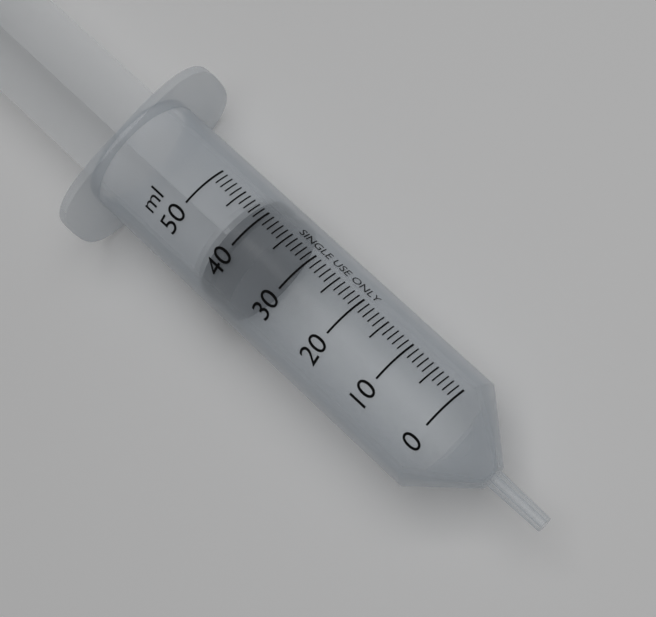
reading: 36 ml
